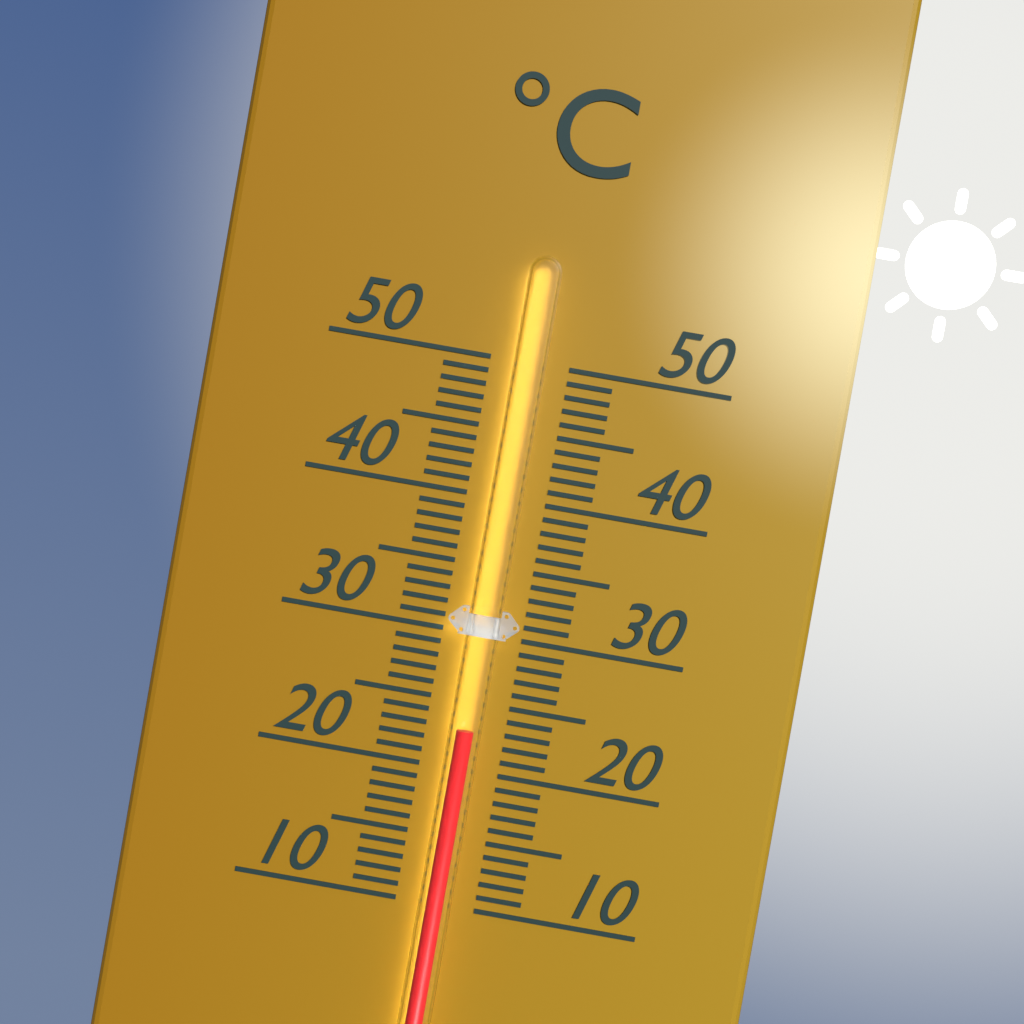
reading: 23 °C
